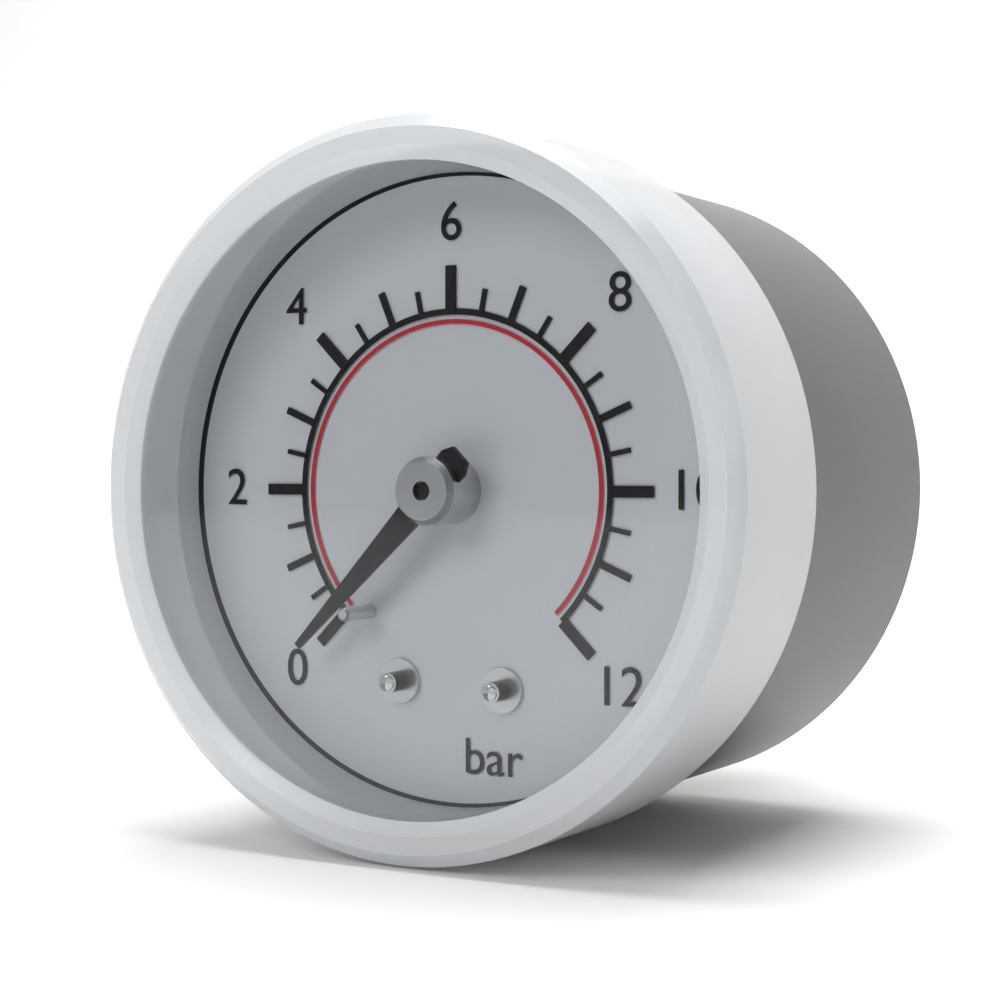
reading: 0.0 bar
